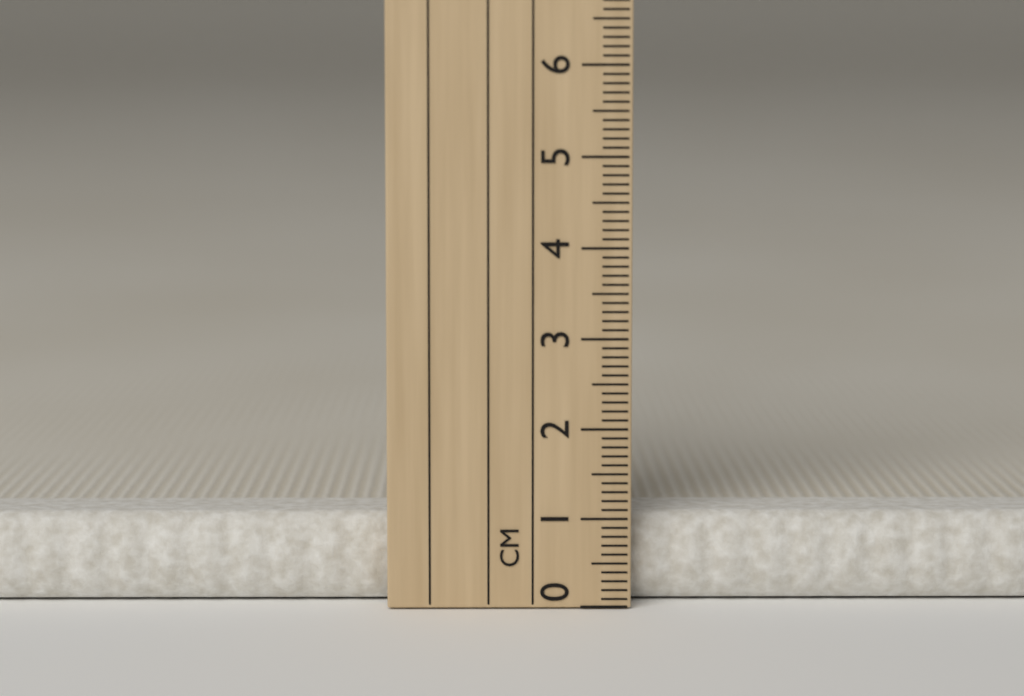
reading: 1.0 cm
